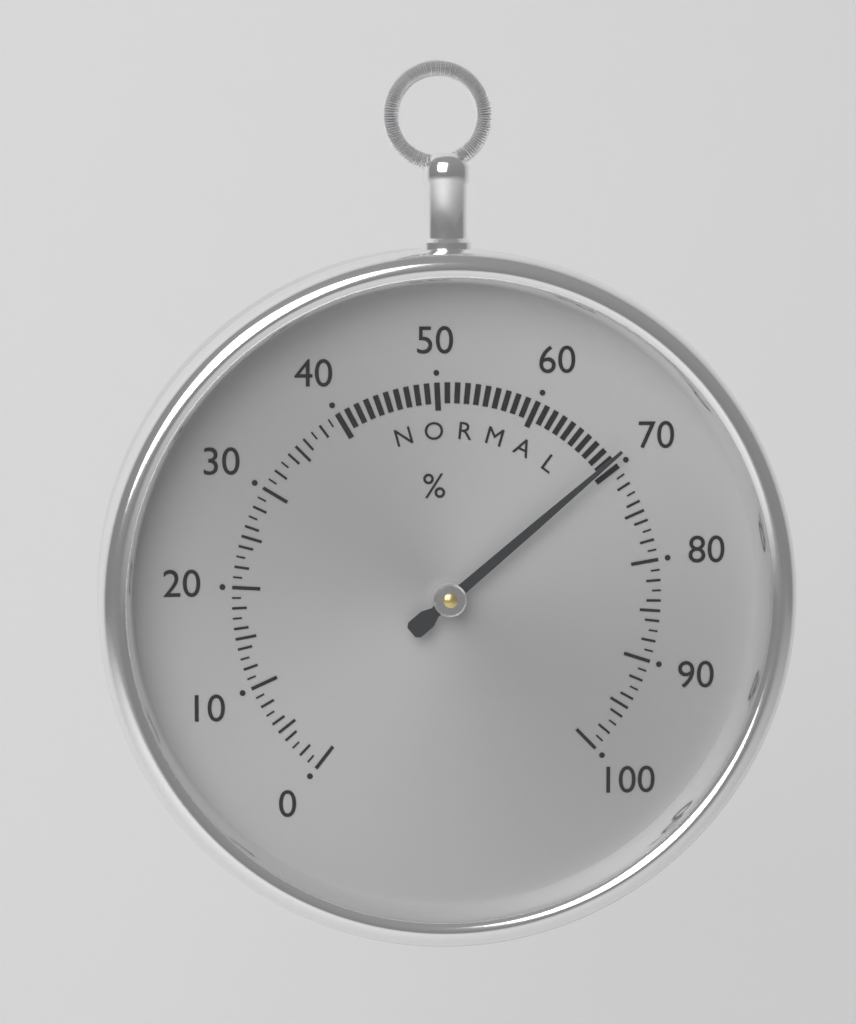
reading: 69 %
